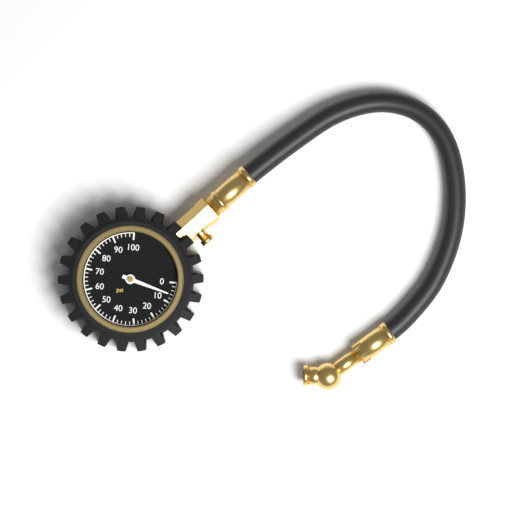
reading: 6 psi
